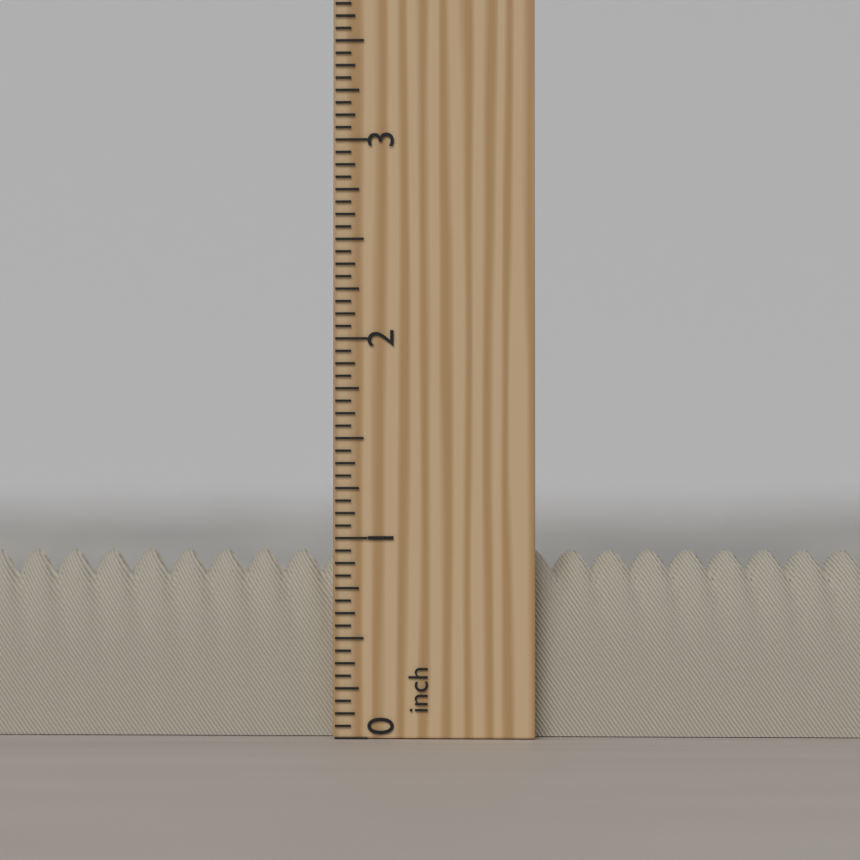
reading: 0.9375 inch
